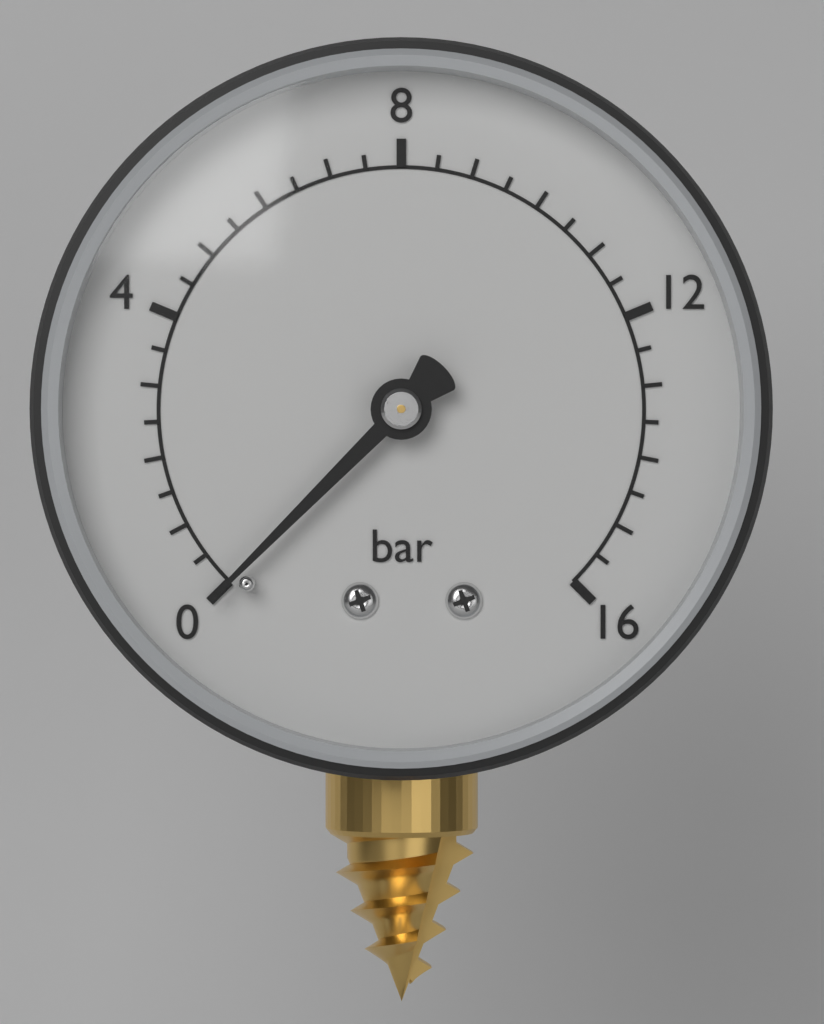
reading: 0.0 bar
